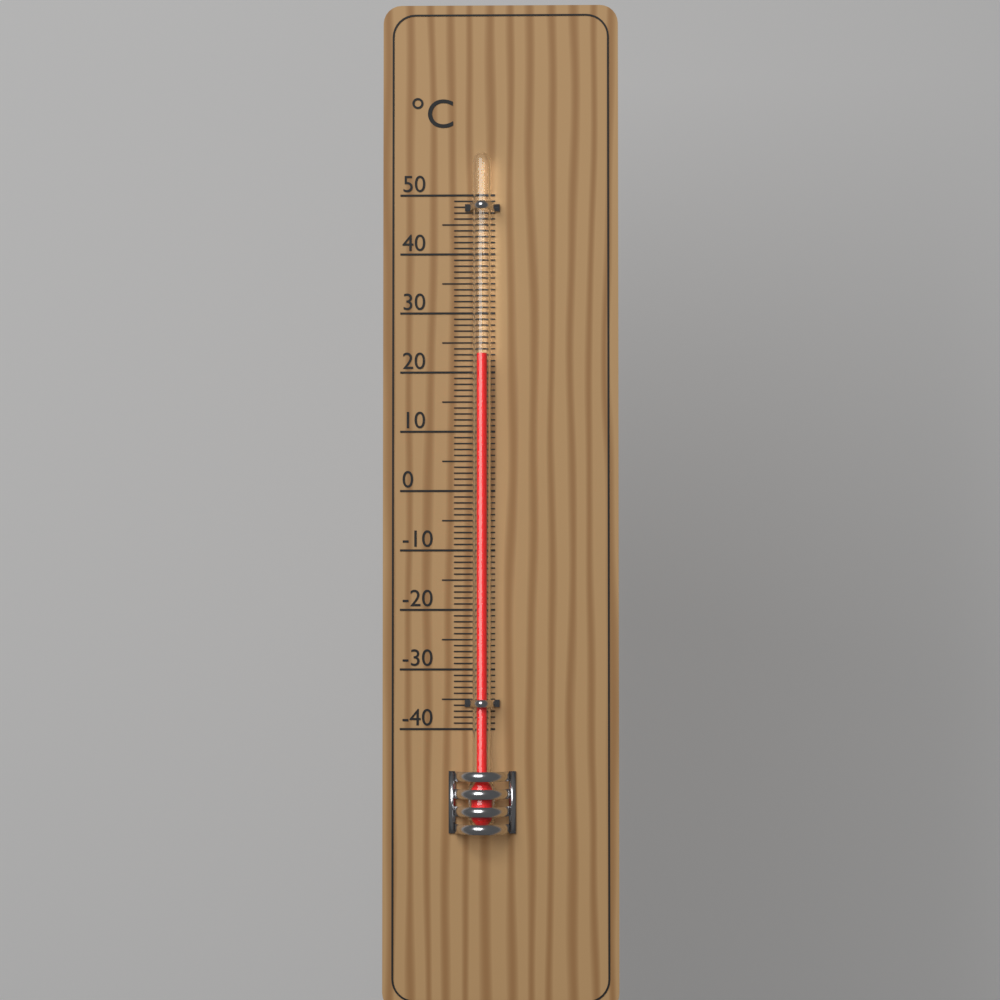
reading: 23 °C
